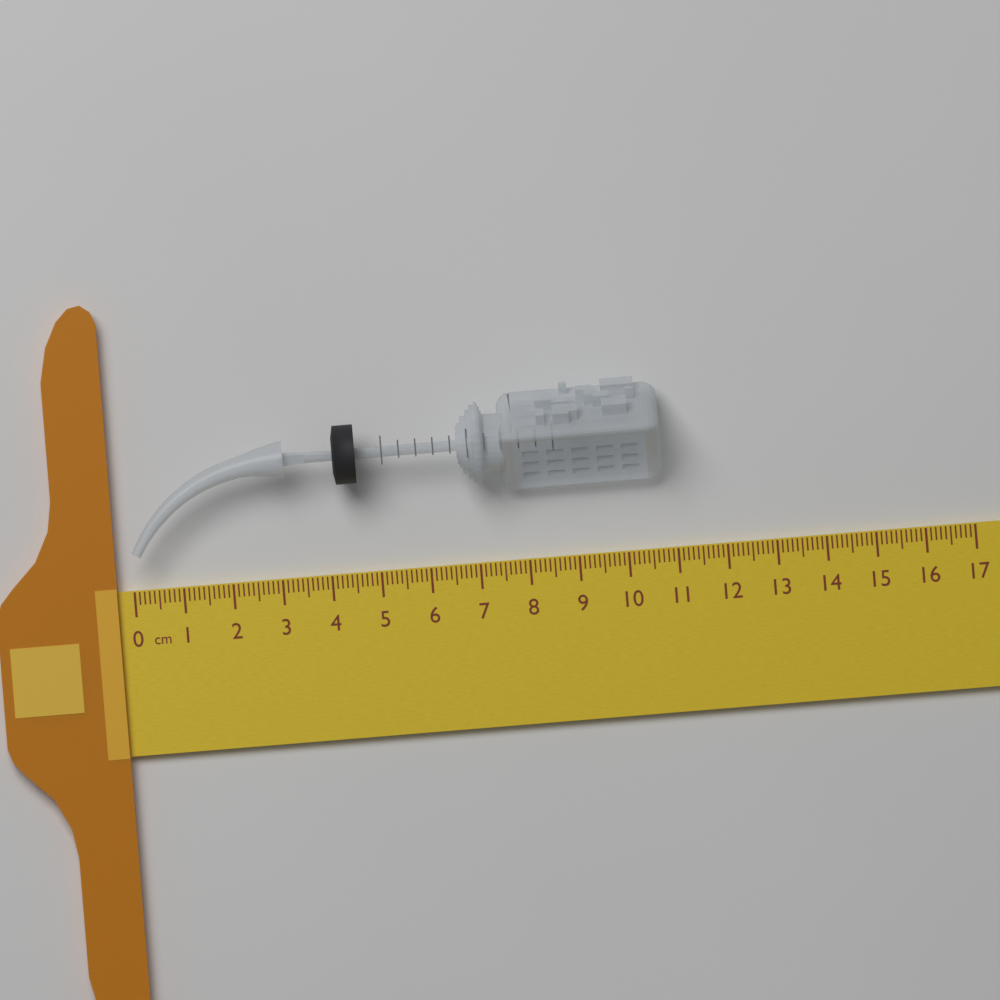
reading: 10.8 cm
